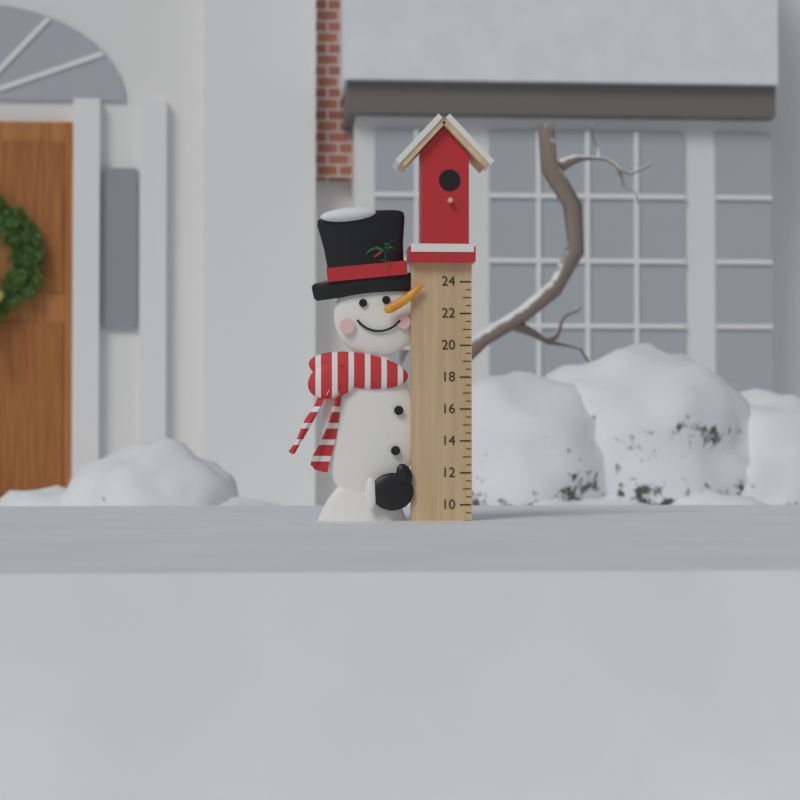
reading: 9.0 (no unit)
